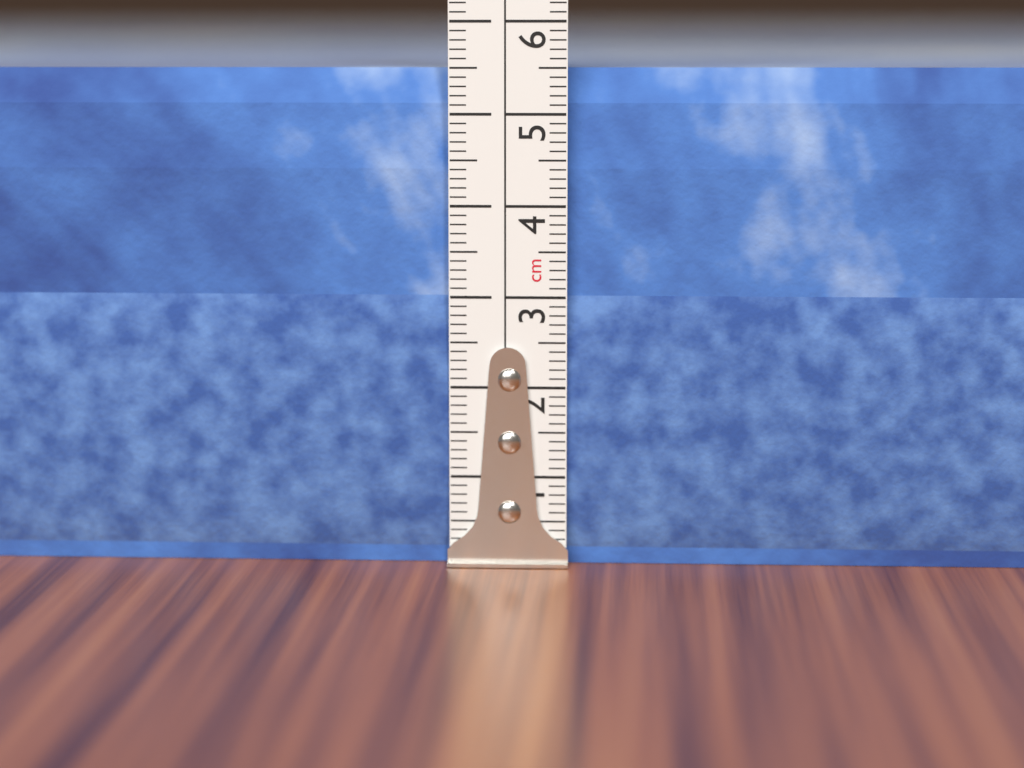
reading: 5.5 cm
